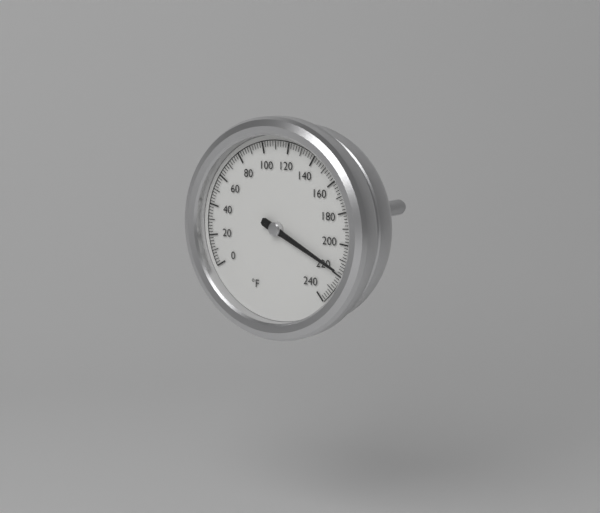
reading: 218 °F
